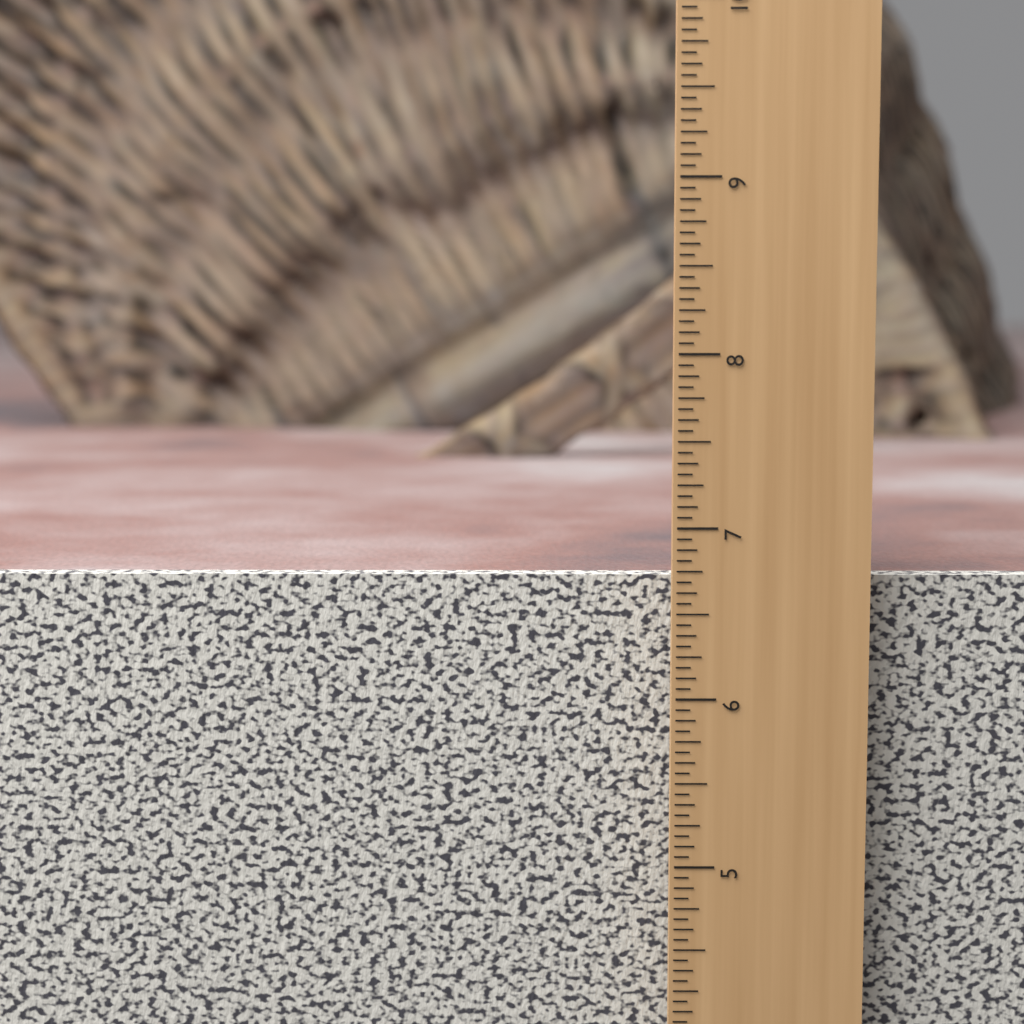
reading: 6.6875 in
